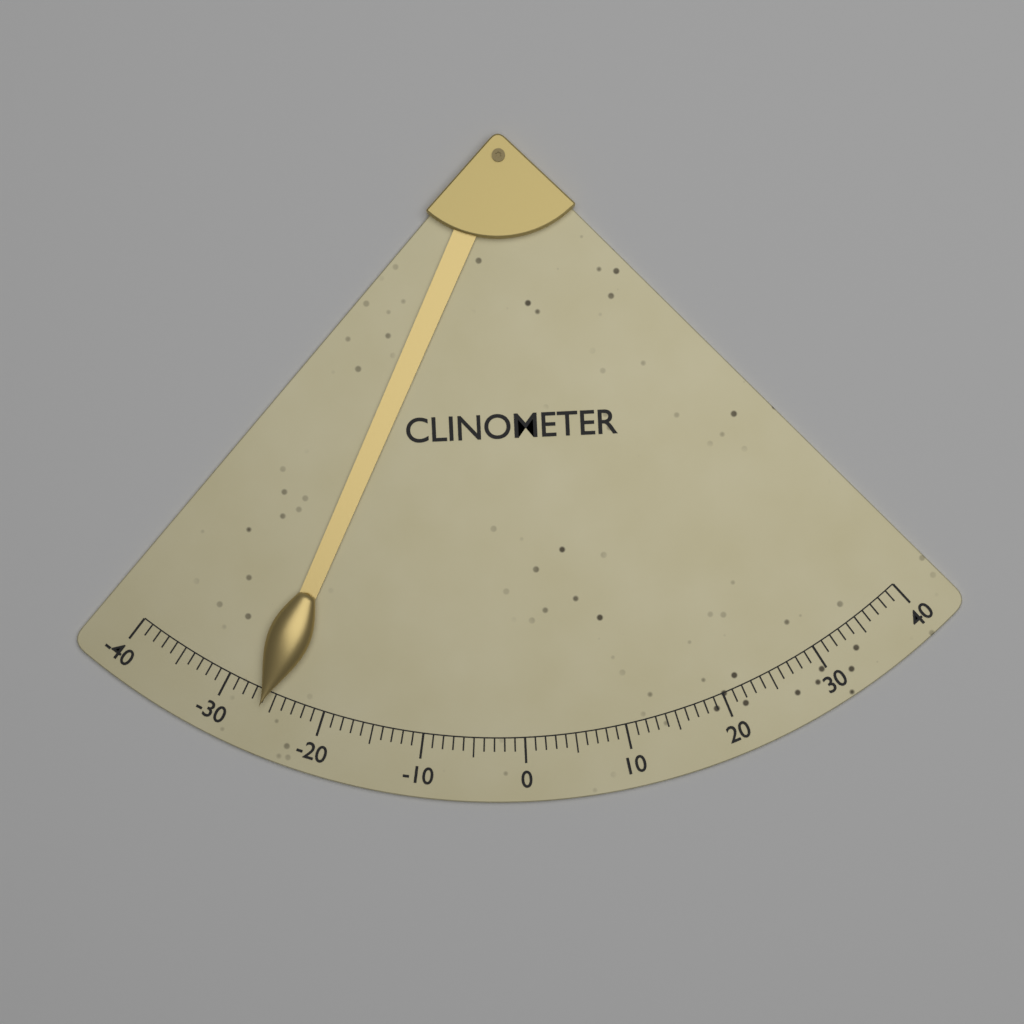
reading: -26 (no unit)
